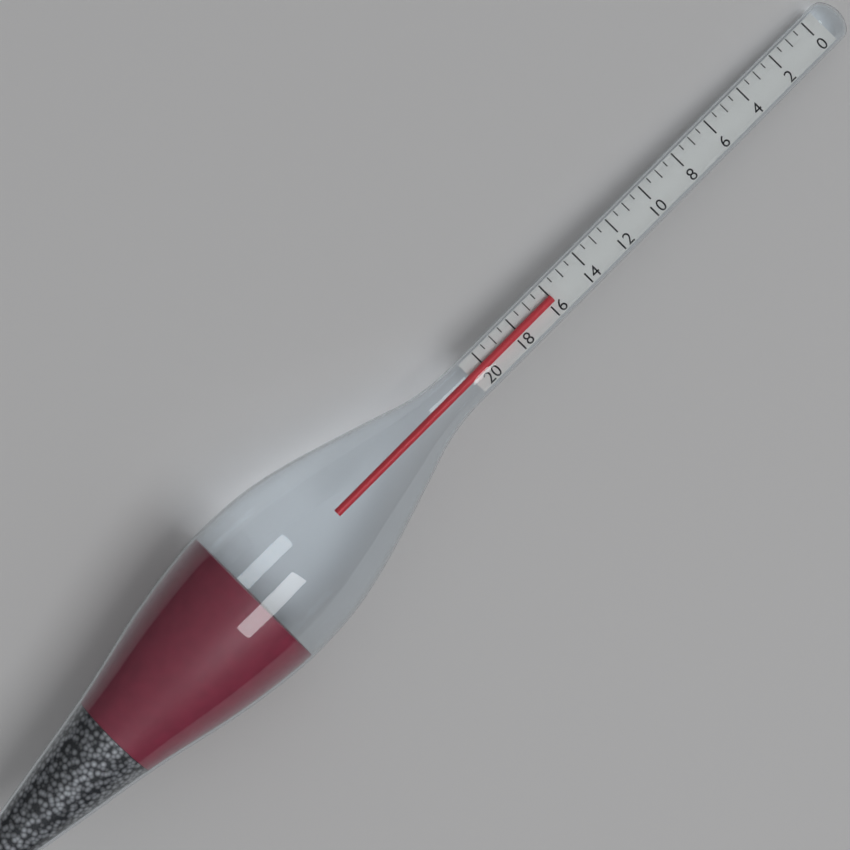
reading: 16.0 (no unit)
